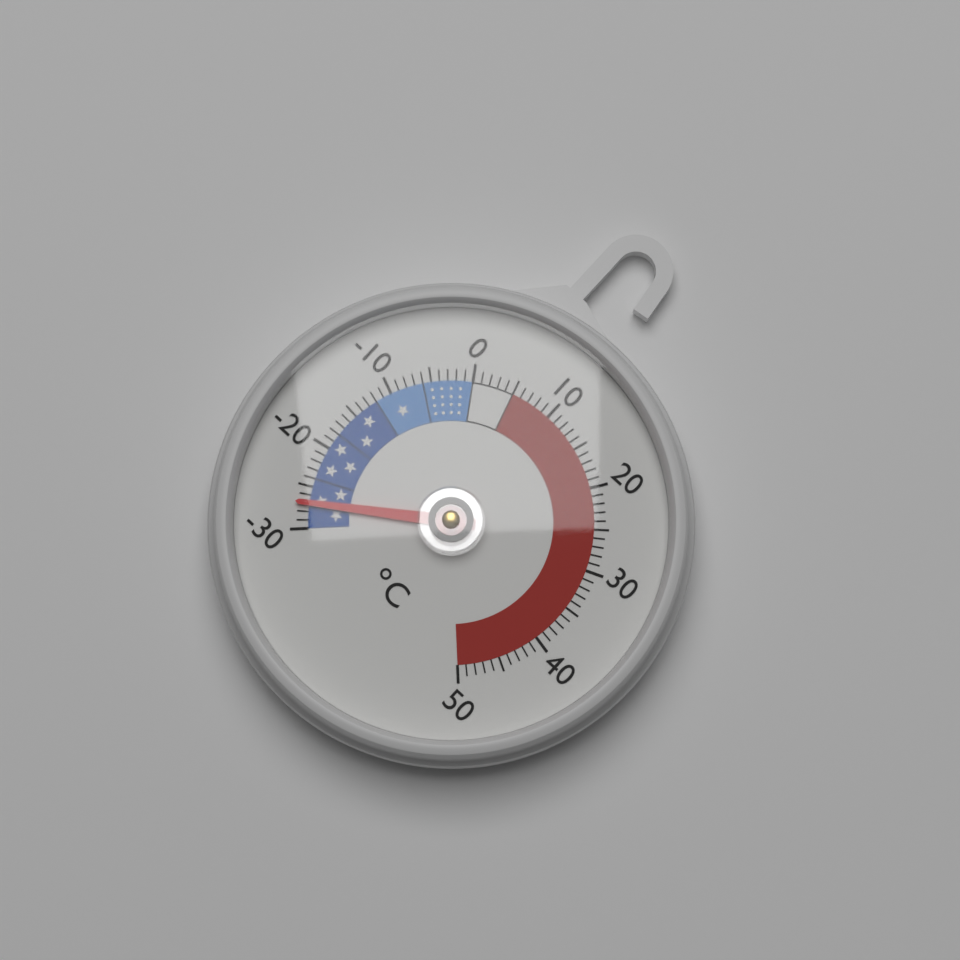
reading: -27 °C
